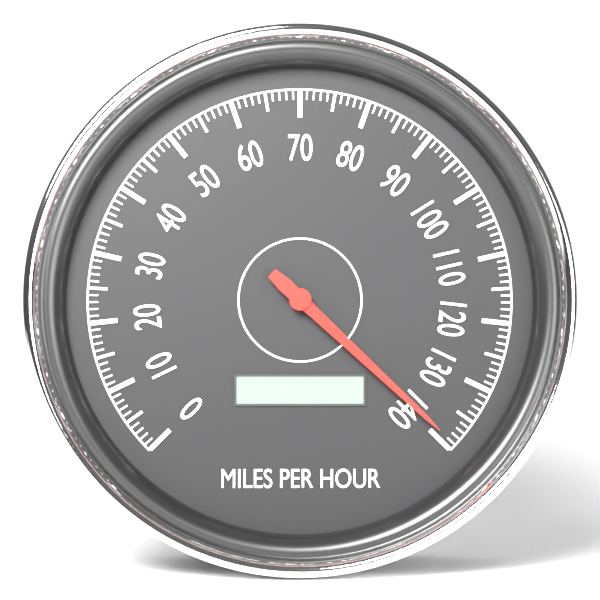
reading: 139 mph
